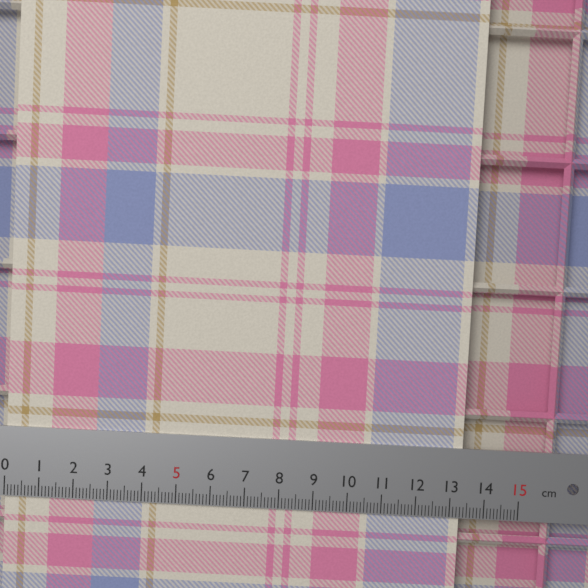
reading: 13.3 cm
